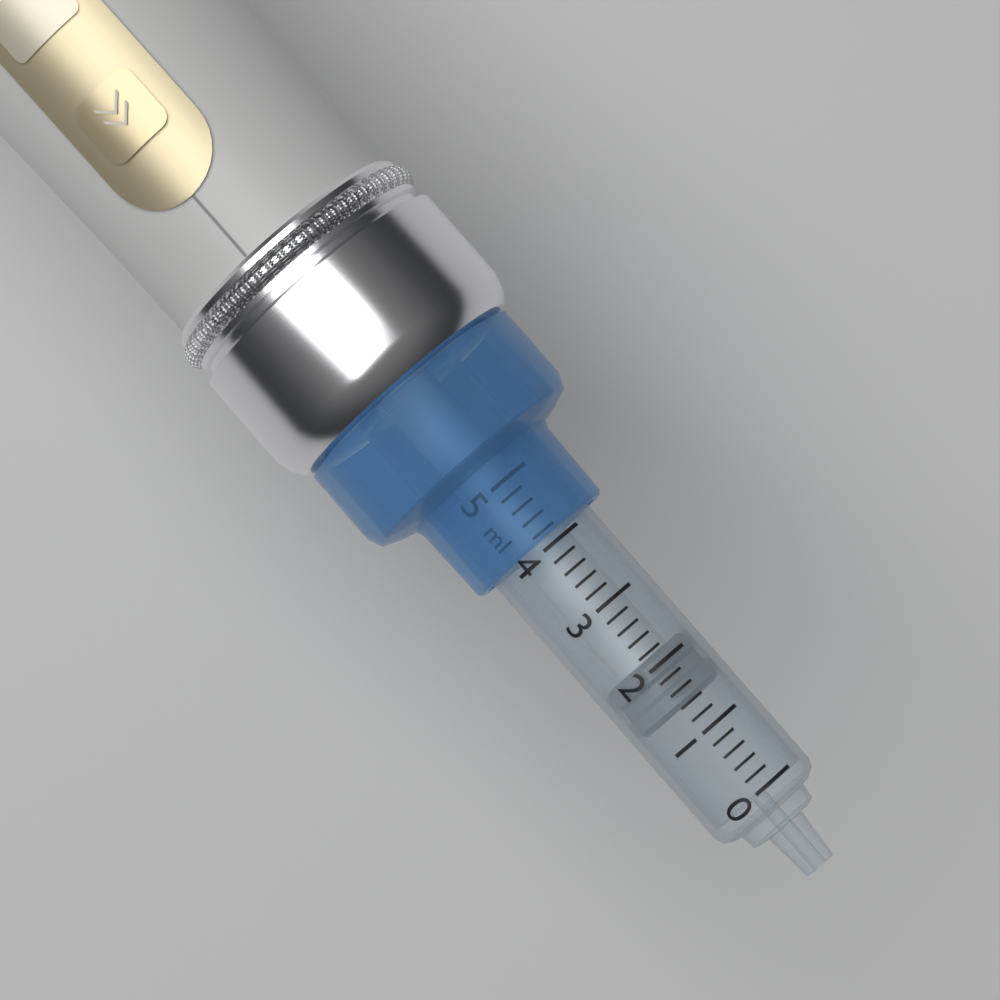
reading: 1.4 ml
